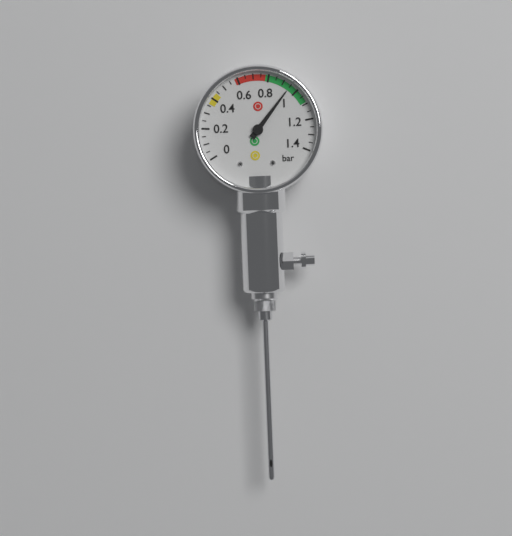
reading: 0.95 bar
